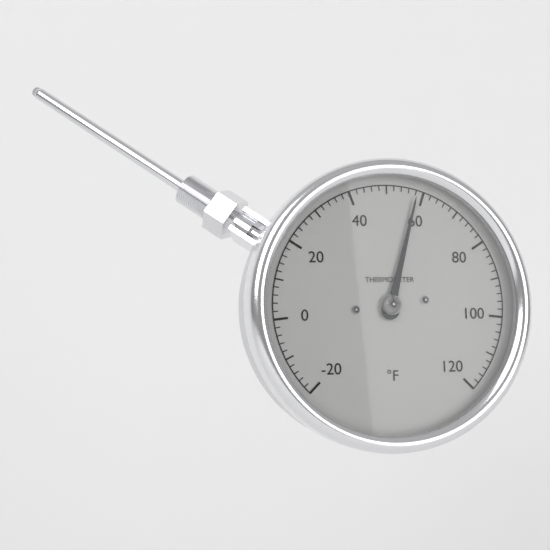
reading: 58 °F
